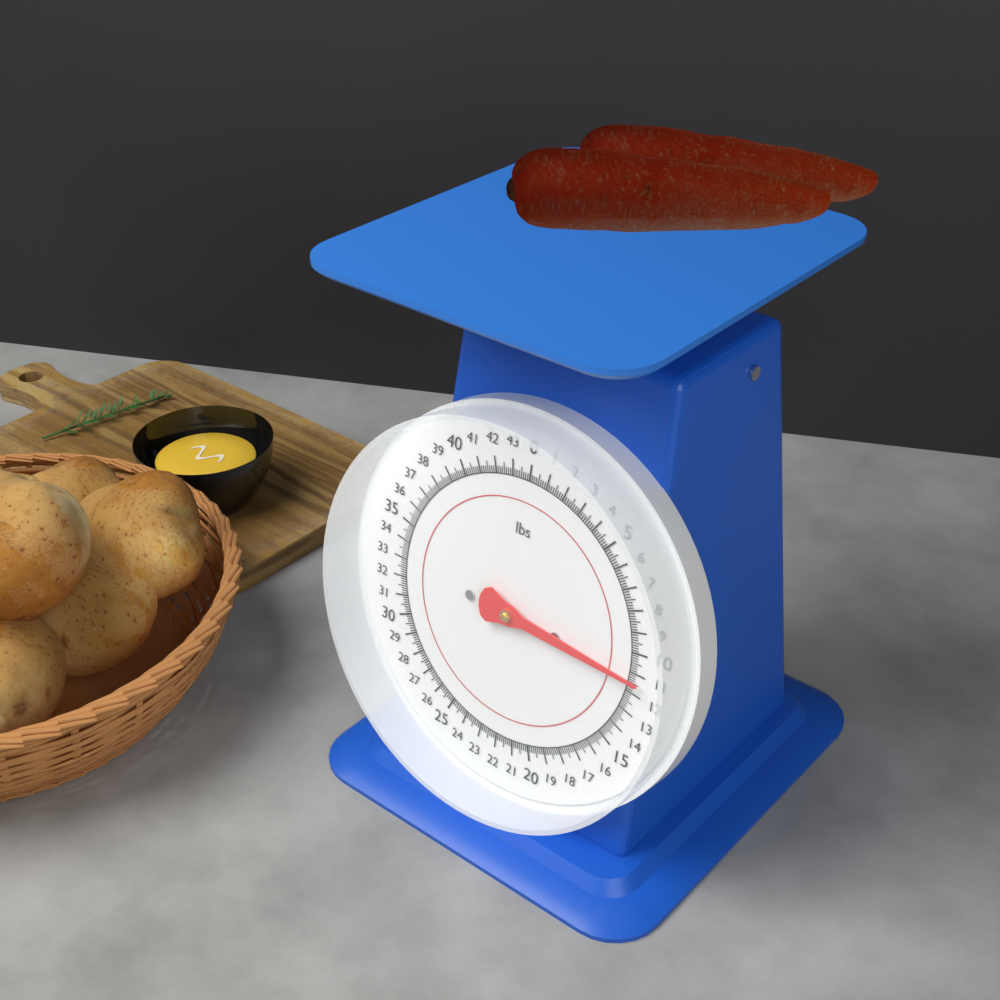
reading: 11.375 lbs
